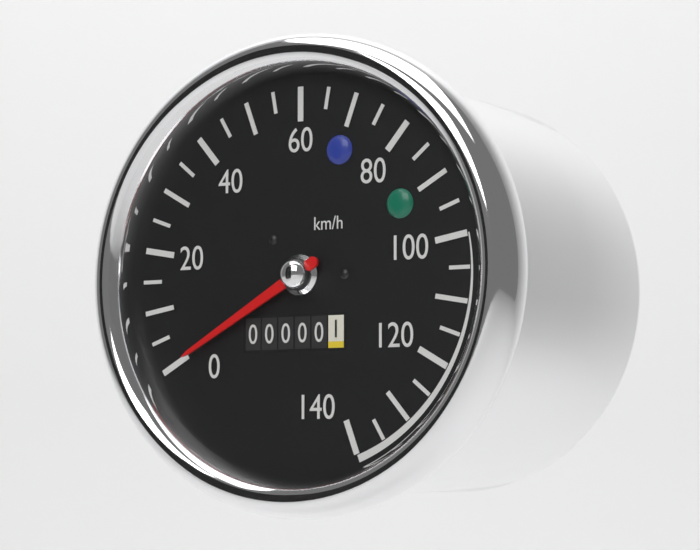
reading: 0 km/h
